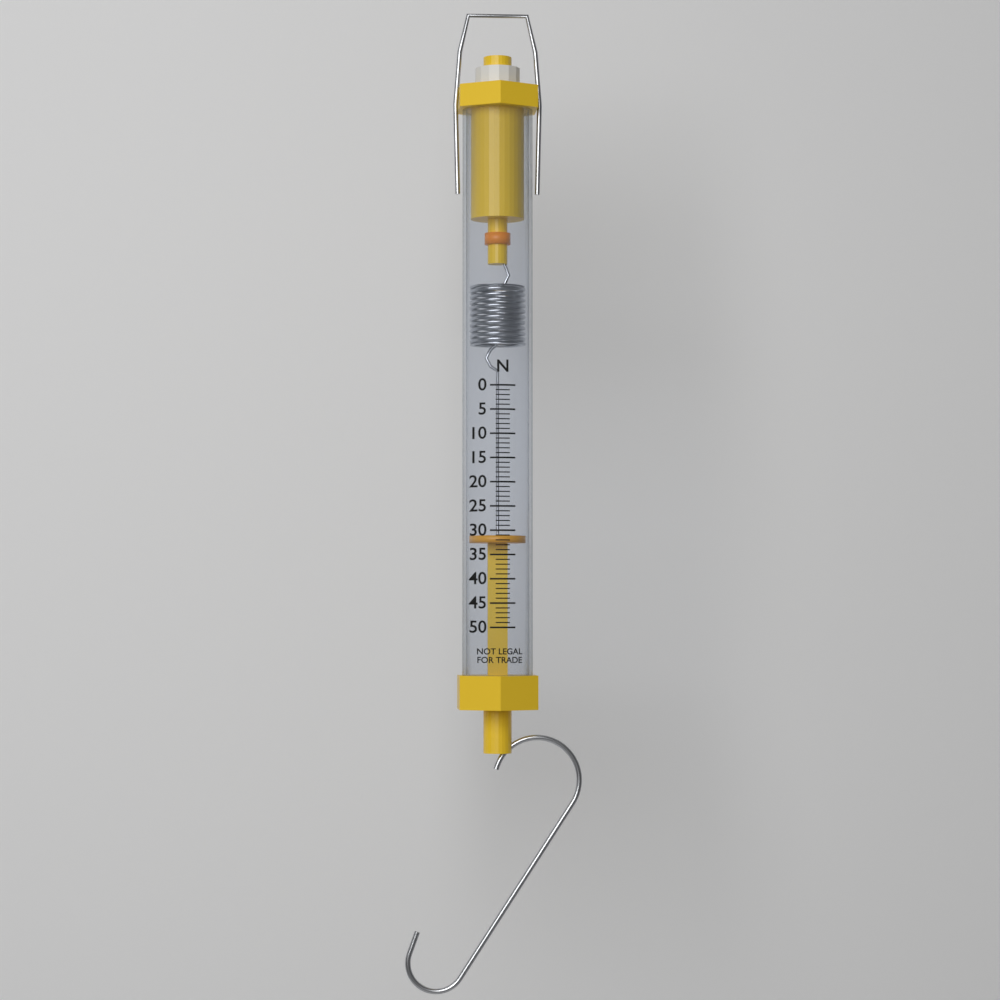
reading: 31 N
